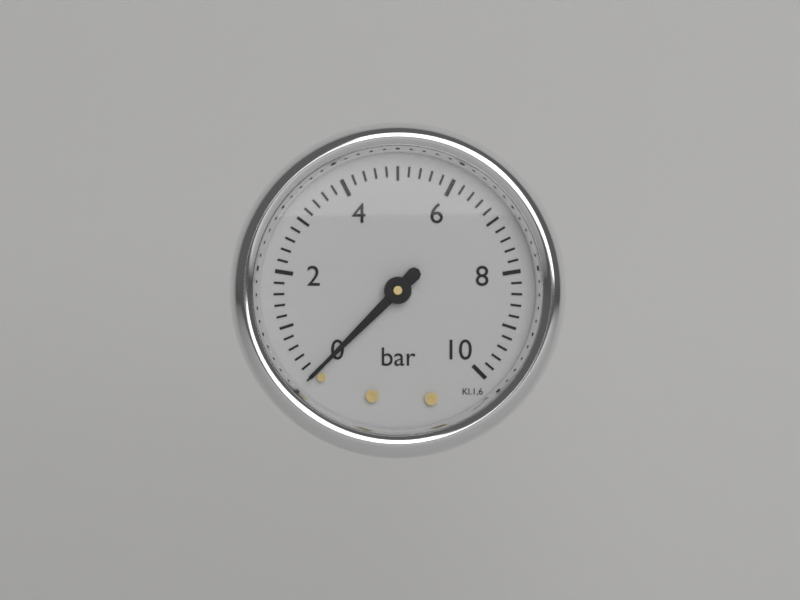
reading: 0.0 bar
